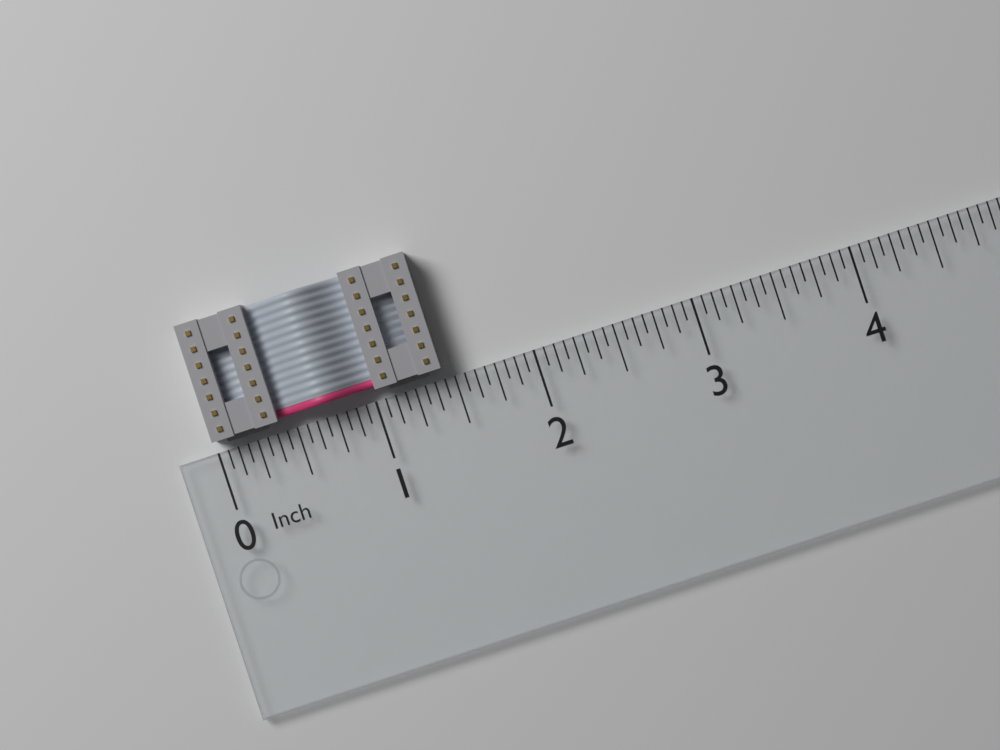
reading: 1.4375 in
